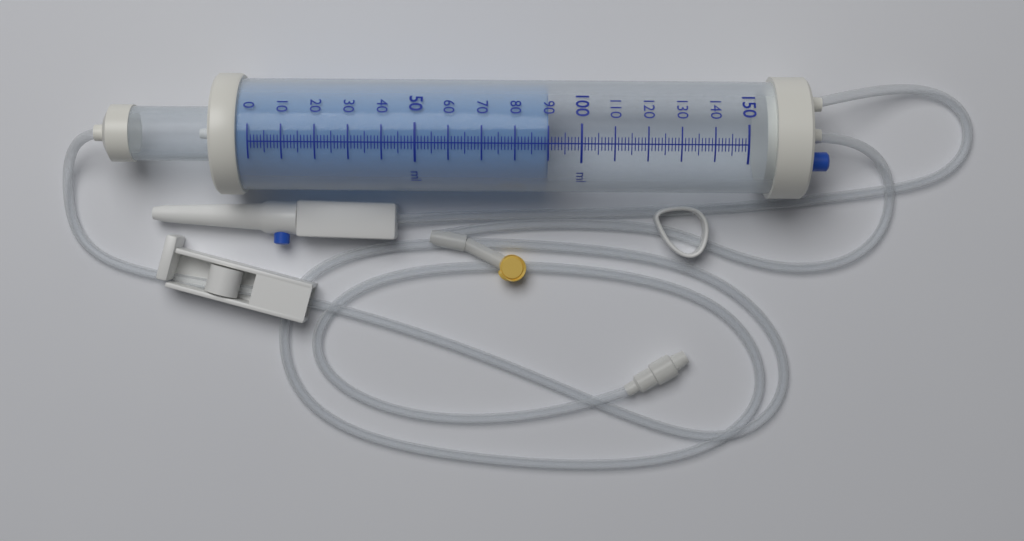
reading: 90 ml
